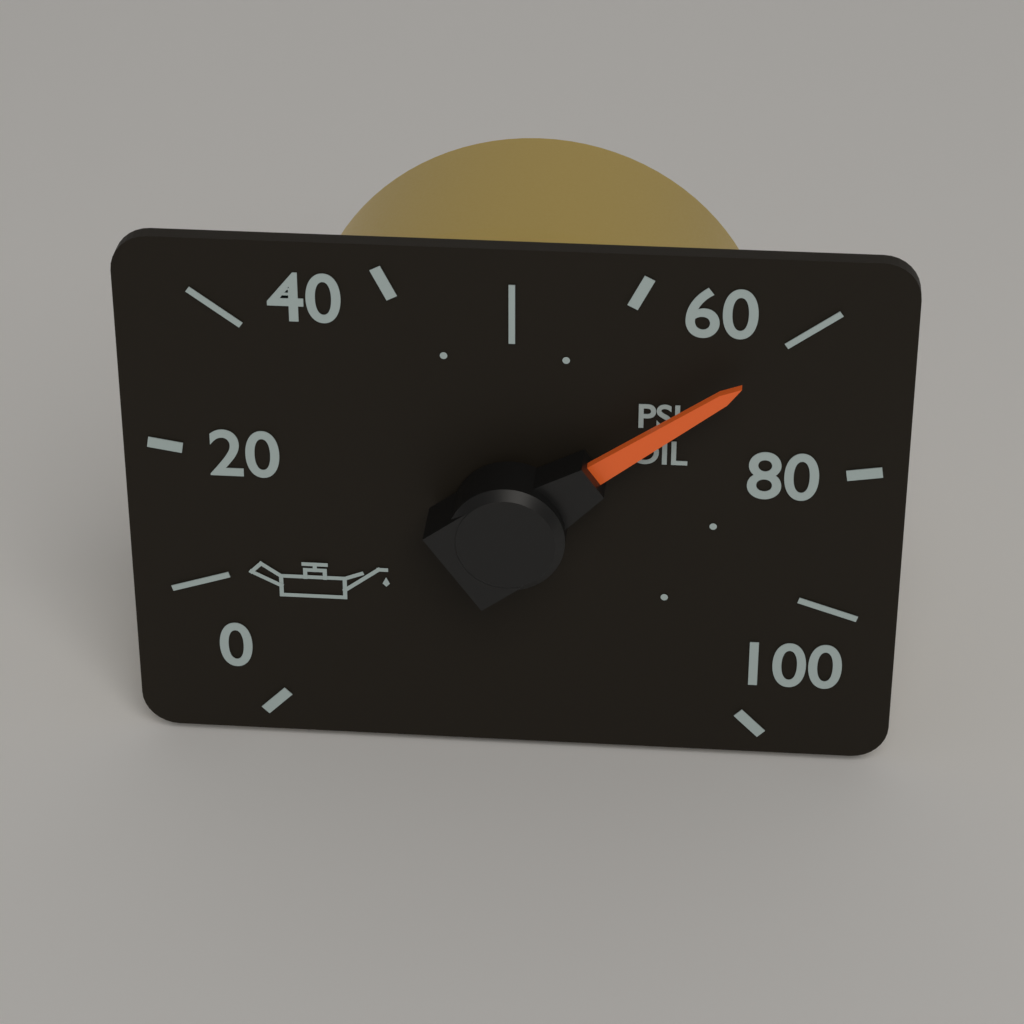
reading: 70 psi
